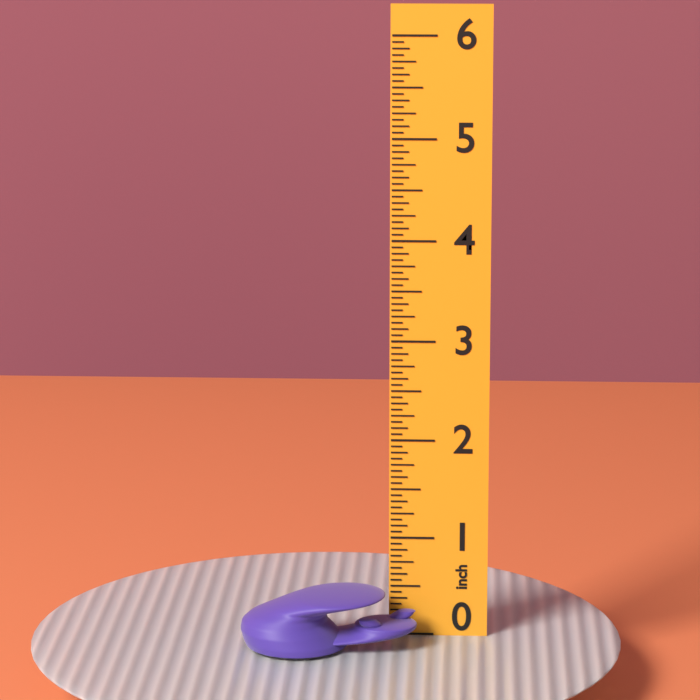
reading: 0.5625 inch
